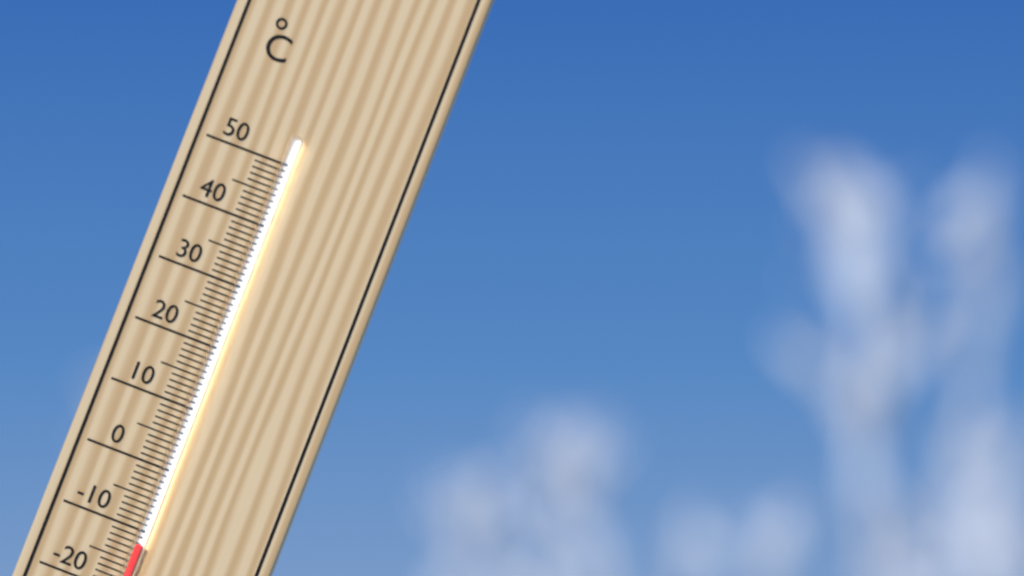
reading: -12 °C
